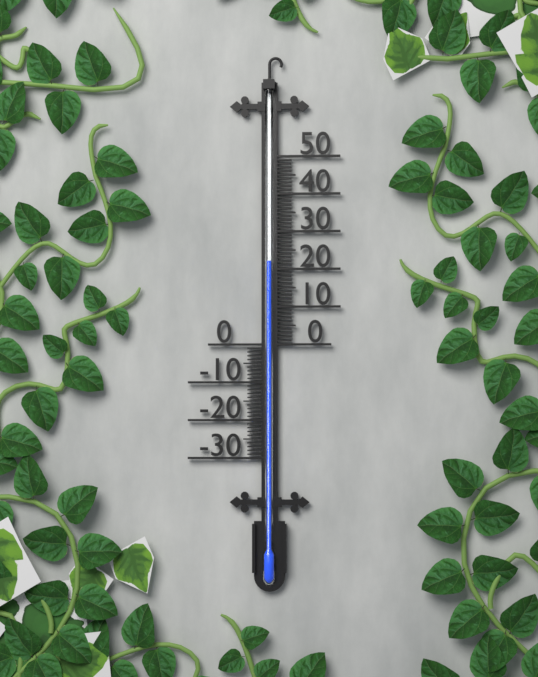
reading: 22 (no unit)
